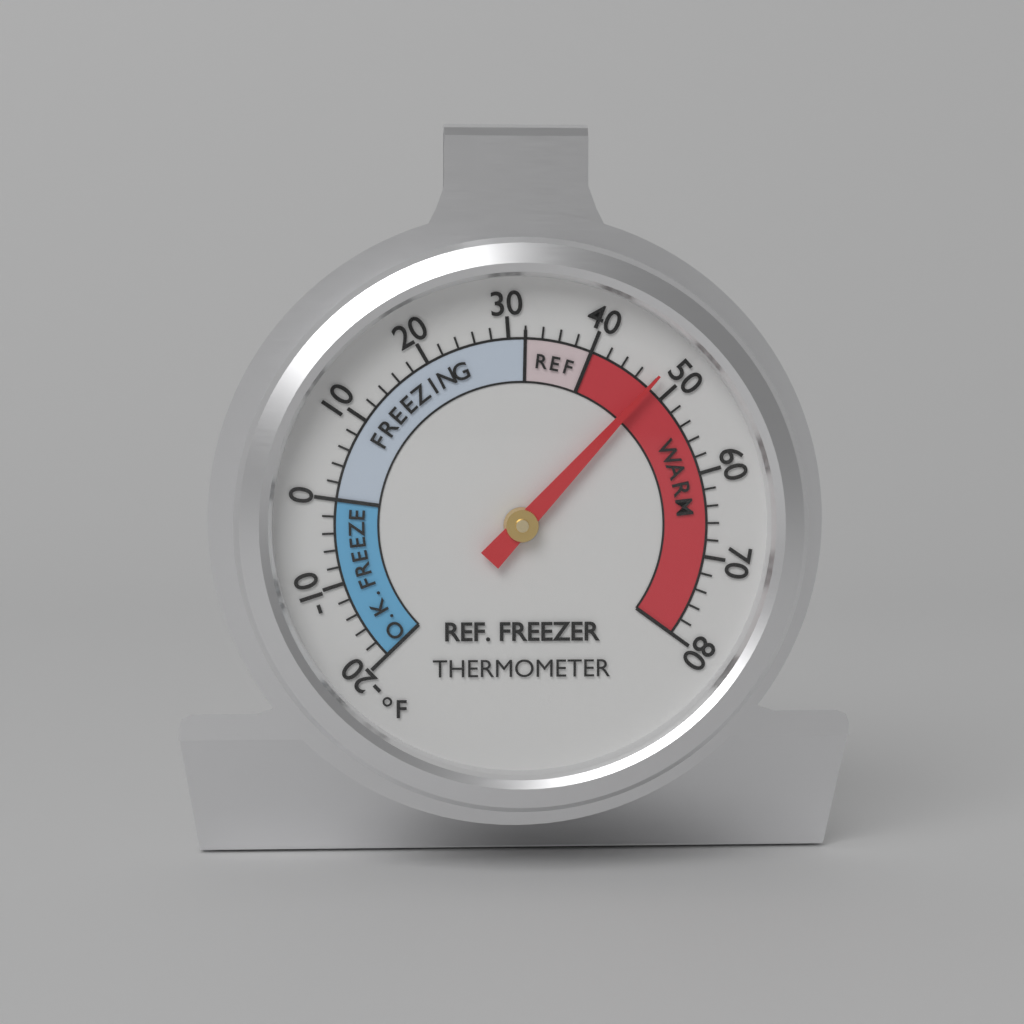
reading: 48 °F
